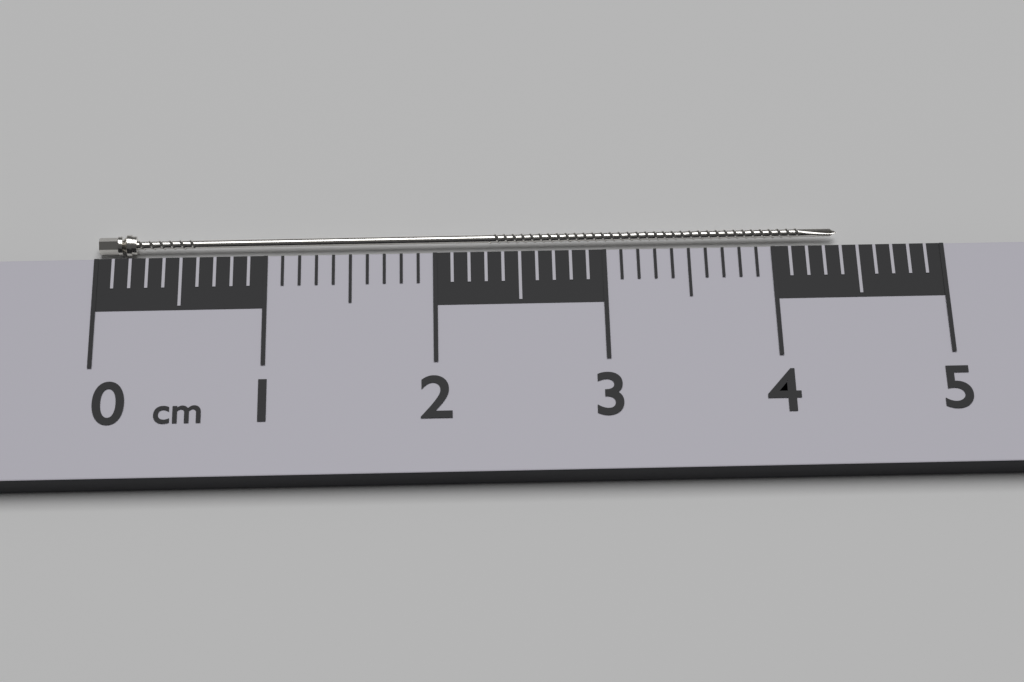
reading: 4.4 cm
